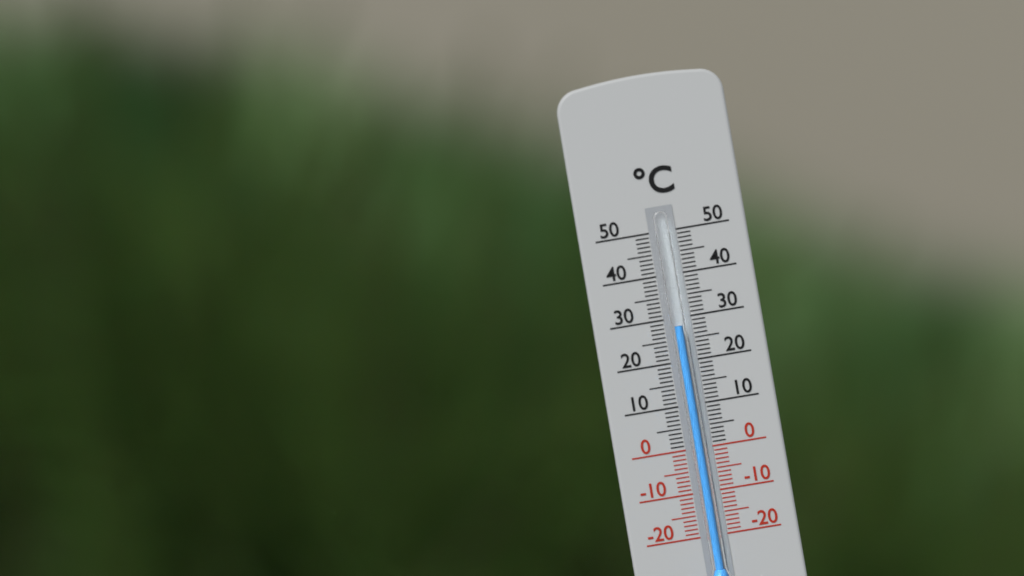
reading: 28 °C
